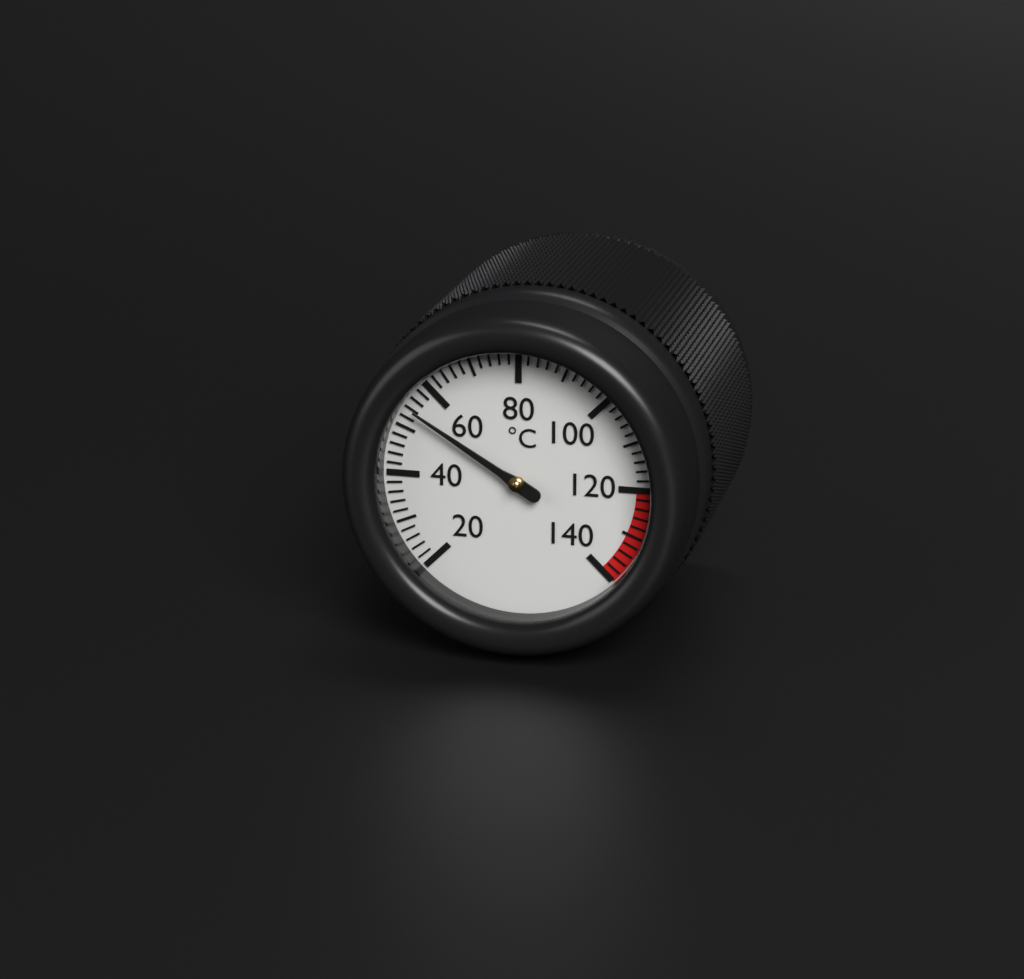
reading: 54 °C
